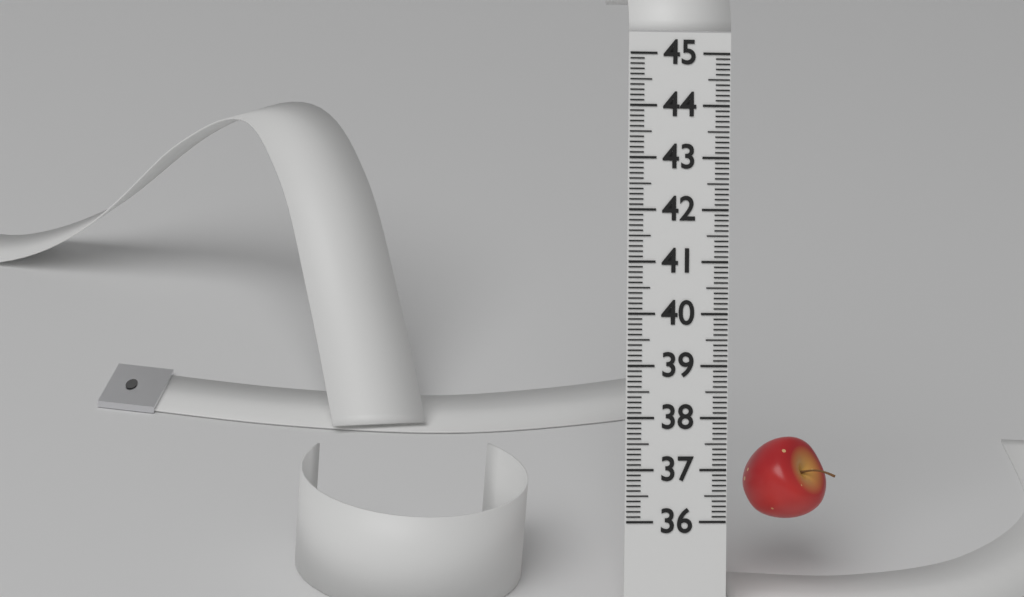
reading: 37.6 (no unit)
